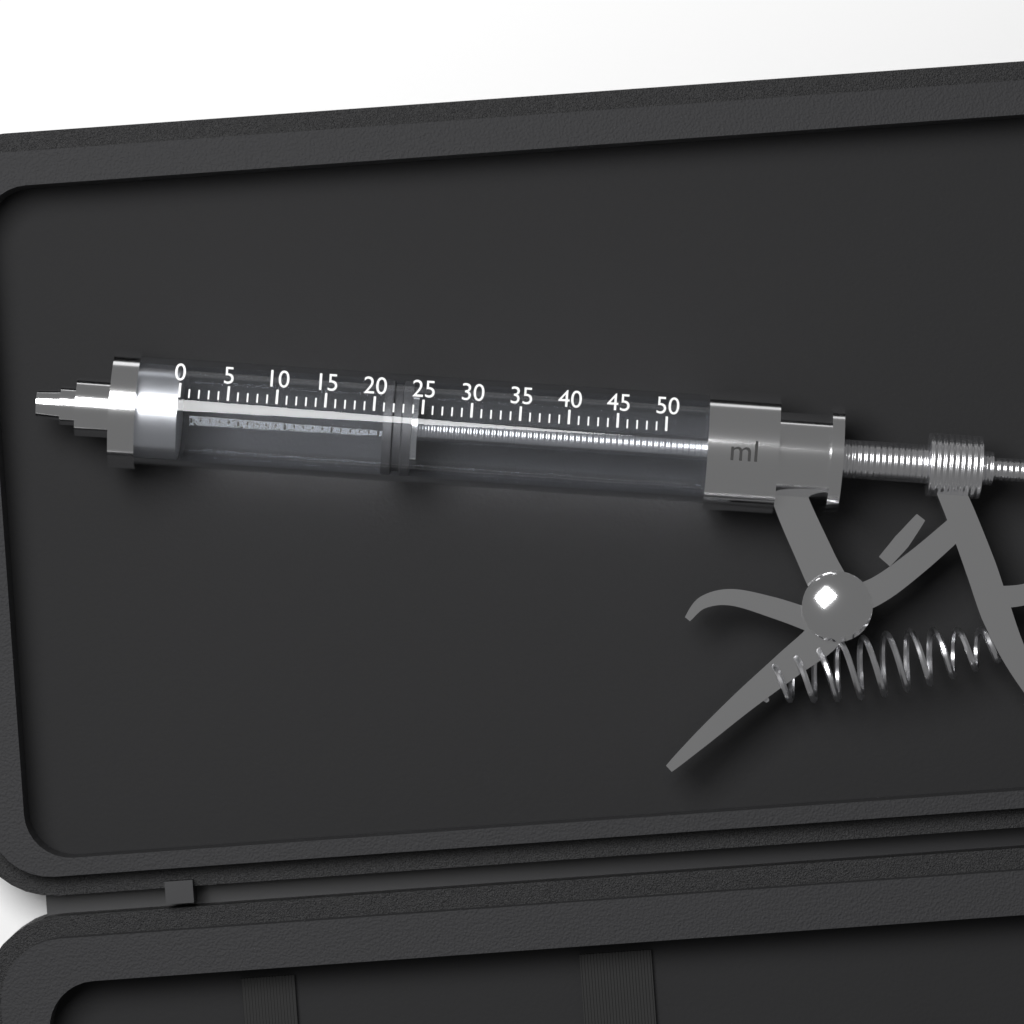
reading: 21 ml
